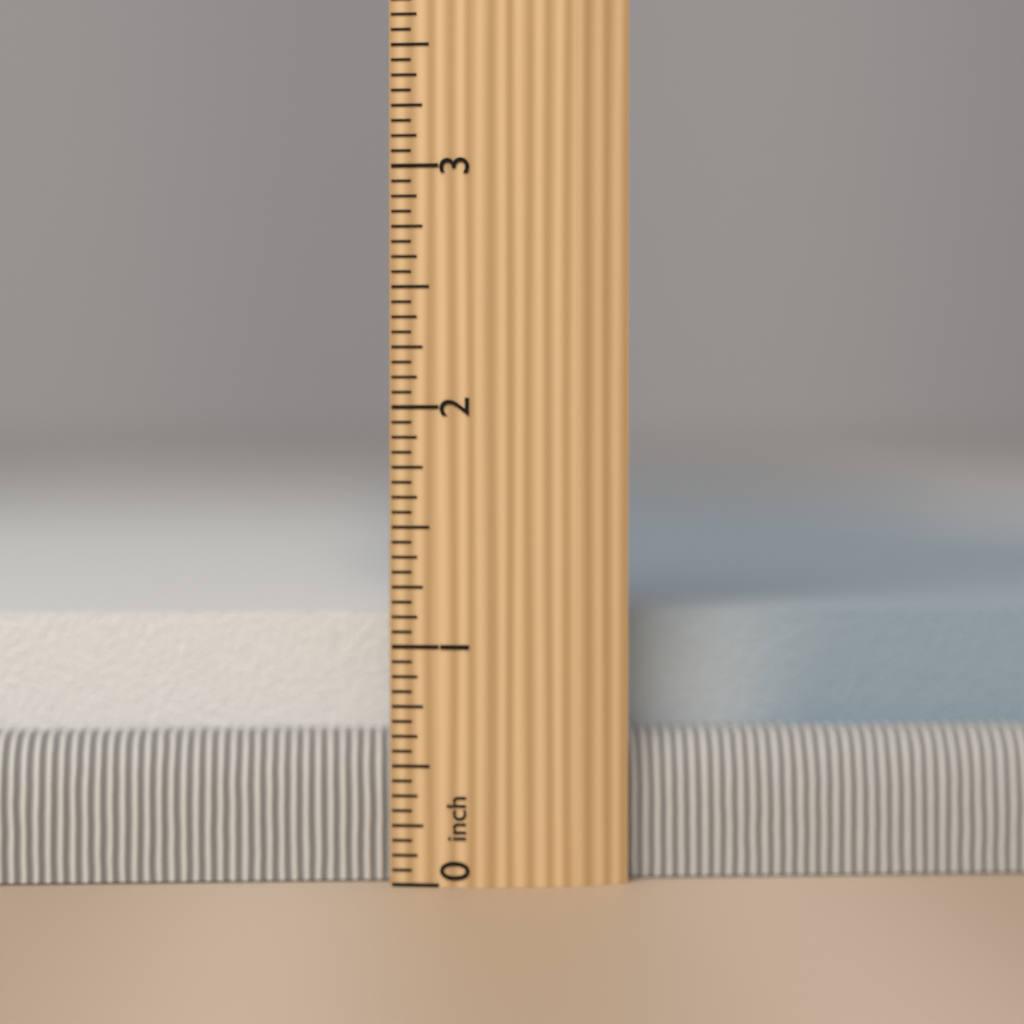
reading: 1.1250 inch
